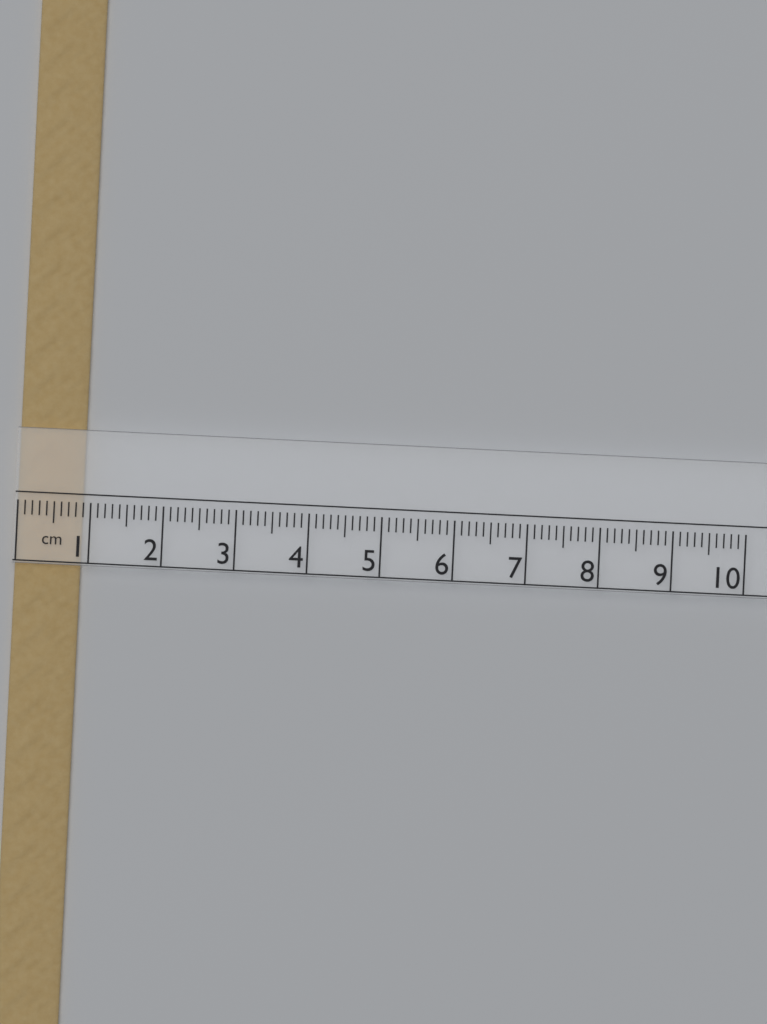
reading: 0.9 cm
